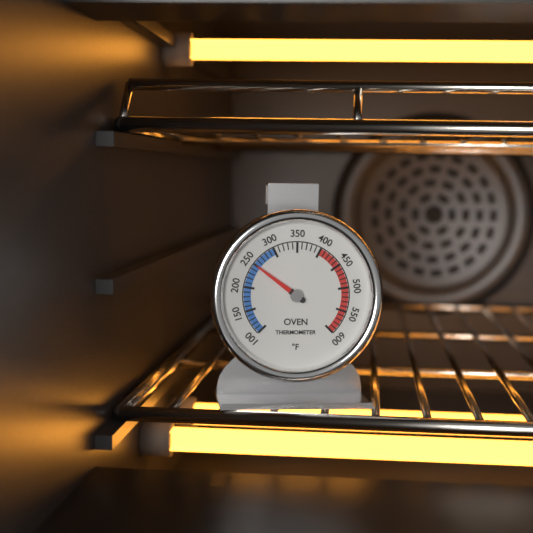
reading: 250 °F
